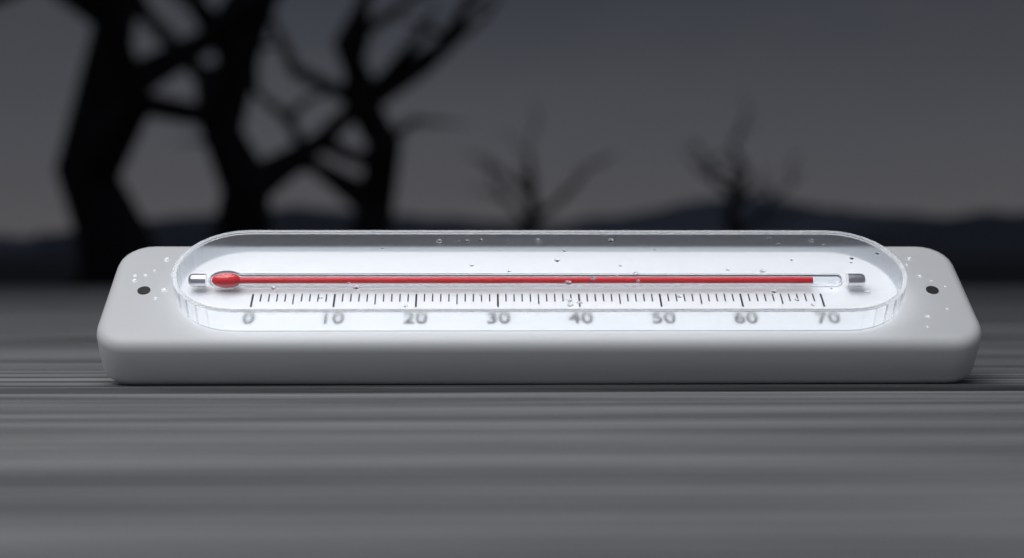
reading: 69 (no unit)
